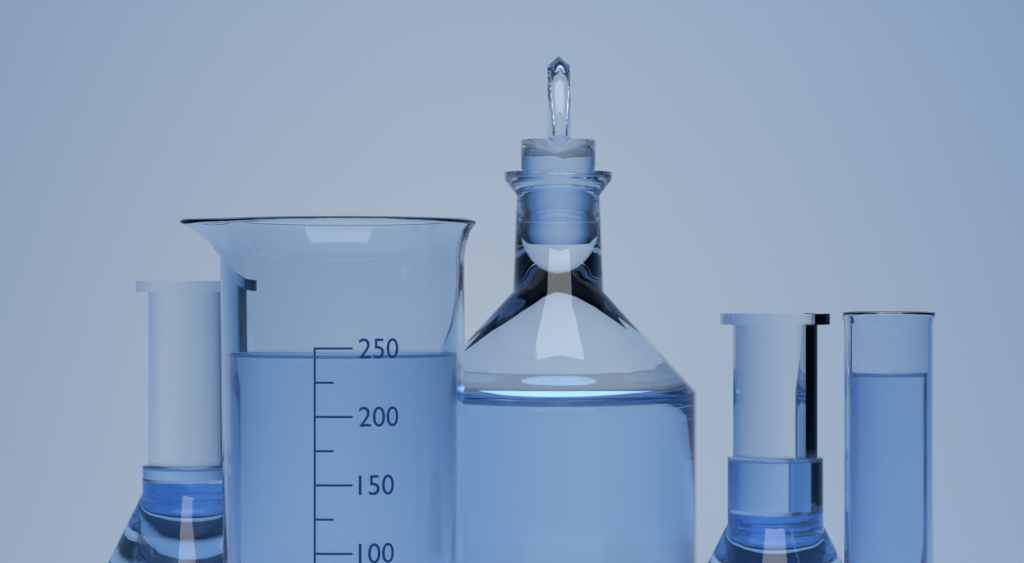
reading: 245 (no unit)
